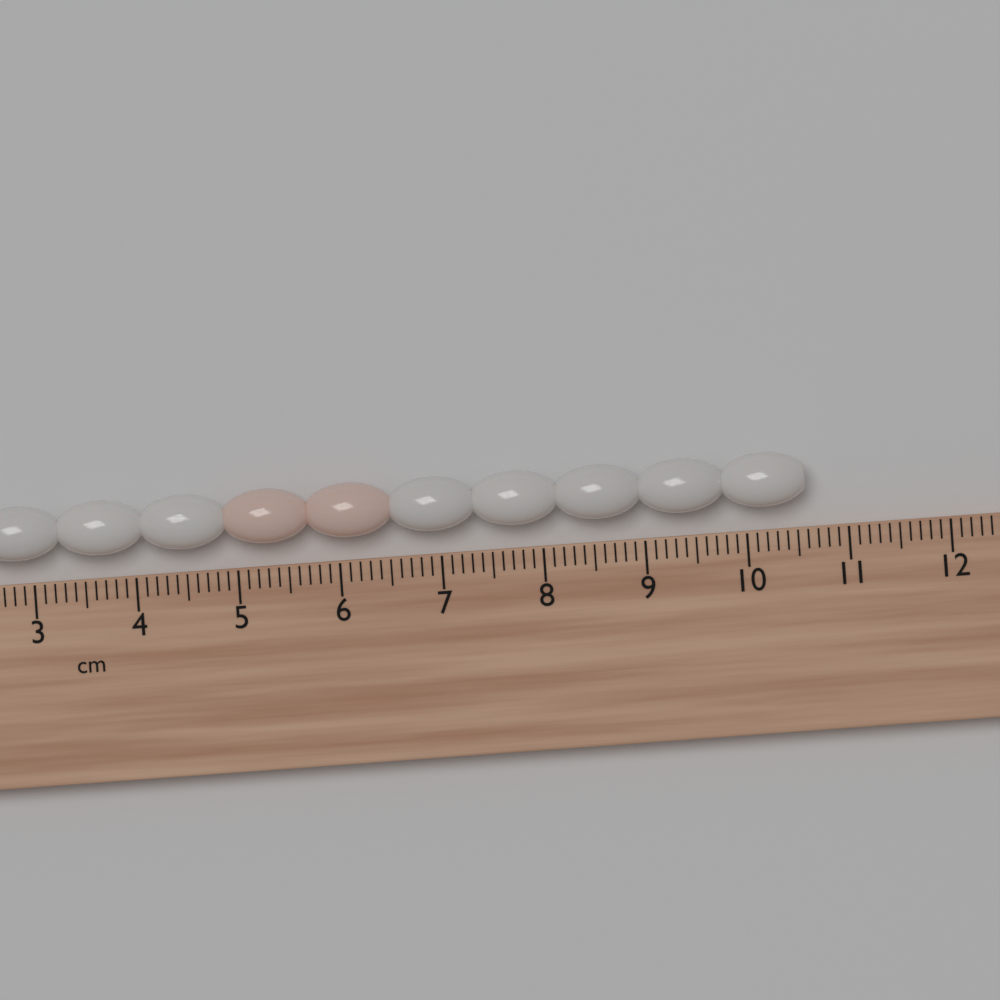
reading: 10.6 cm
